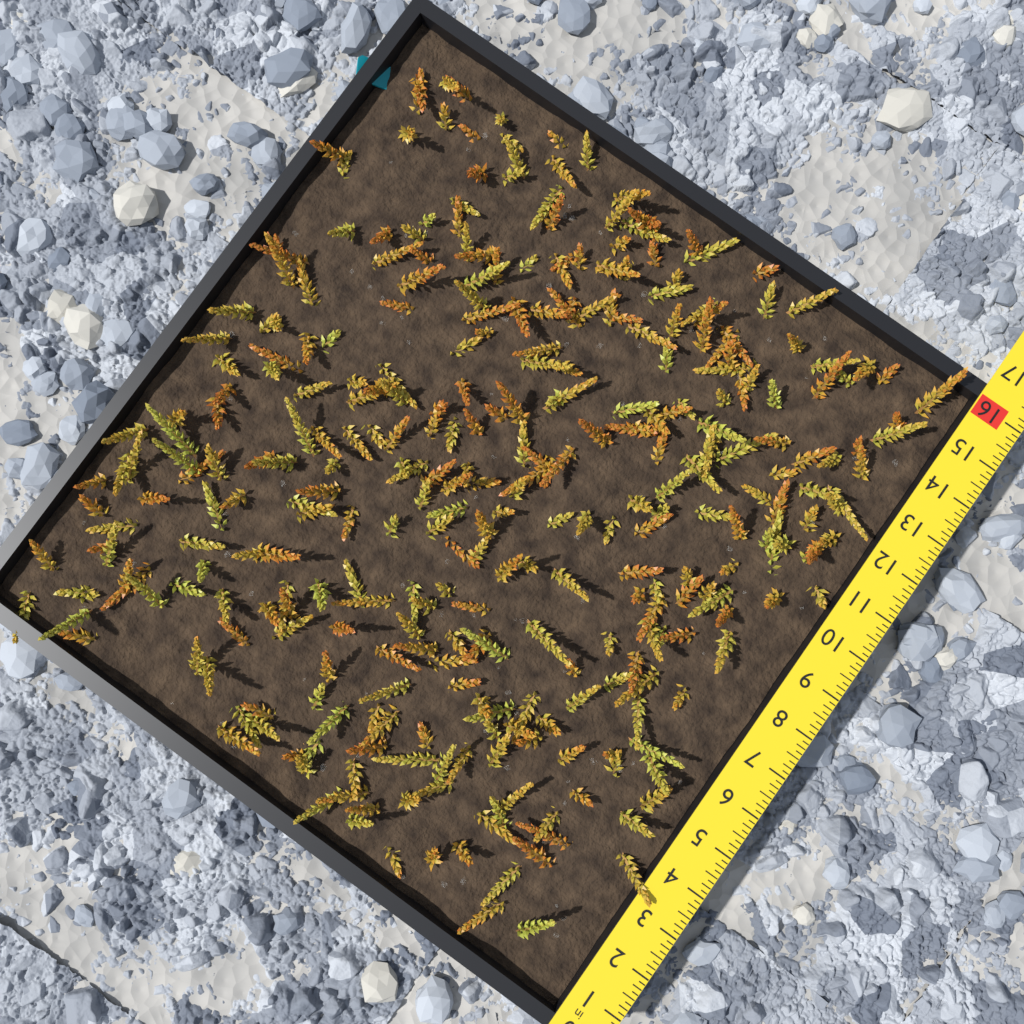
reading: 16.500 in
